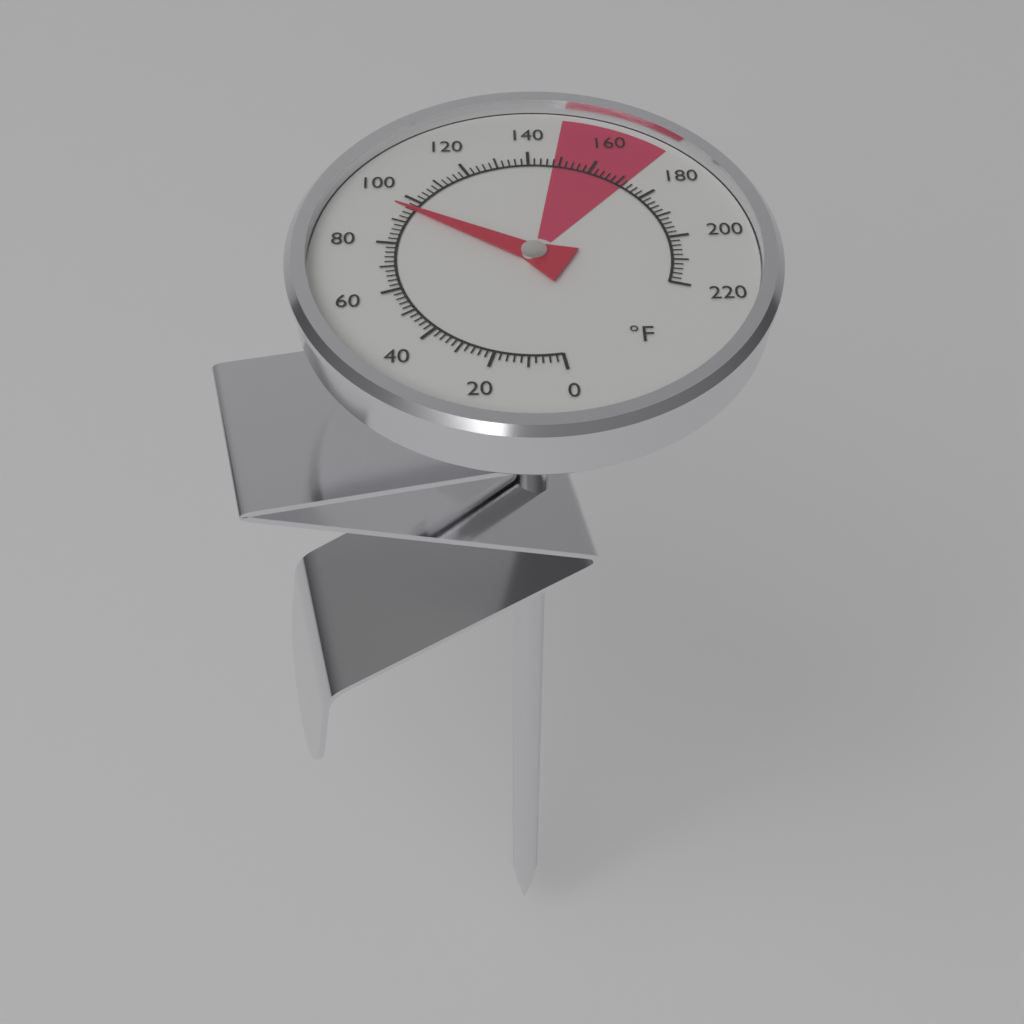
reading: 96 °F
